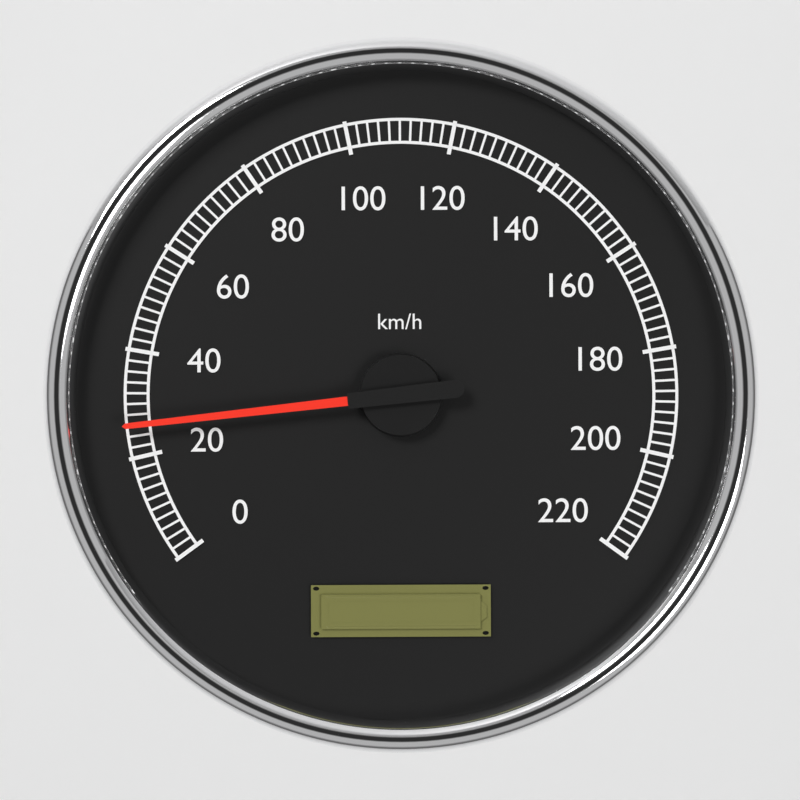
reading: 26 km/h
